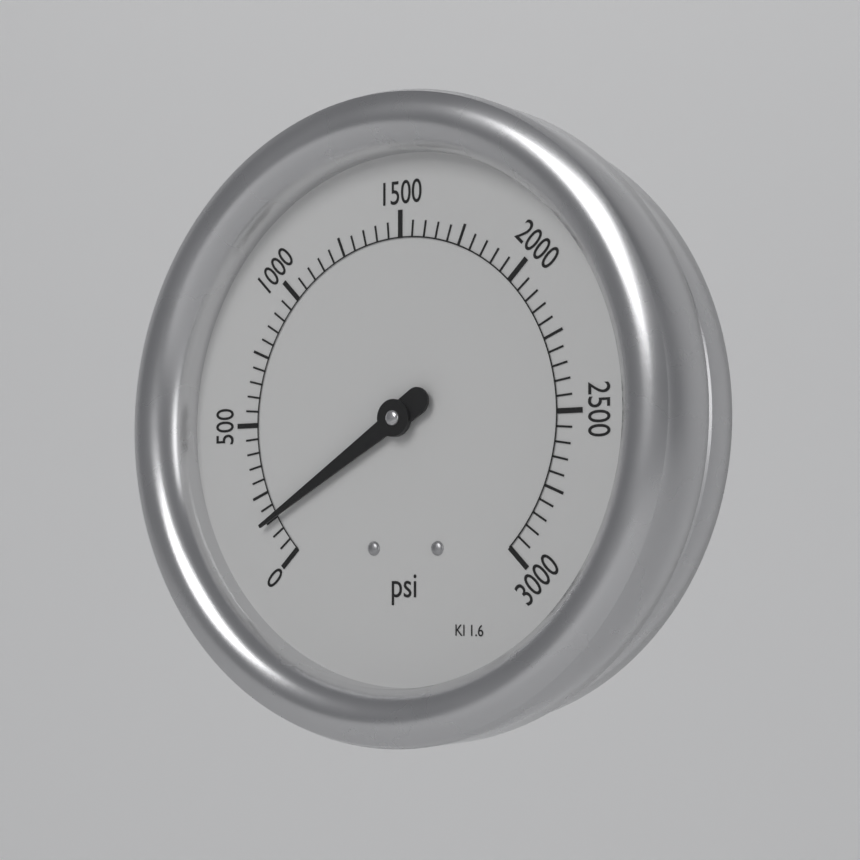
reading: 150 psi
